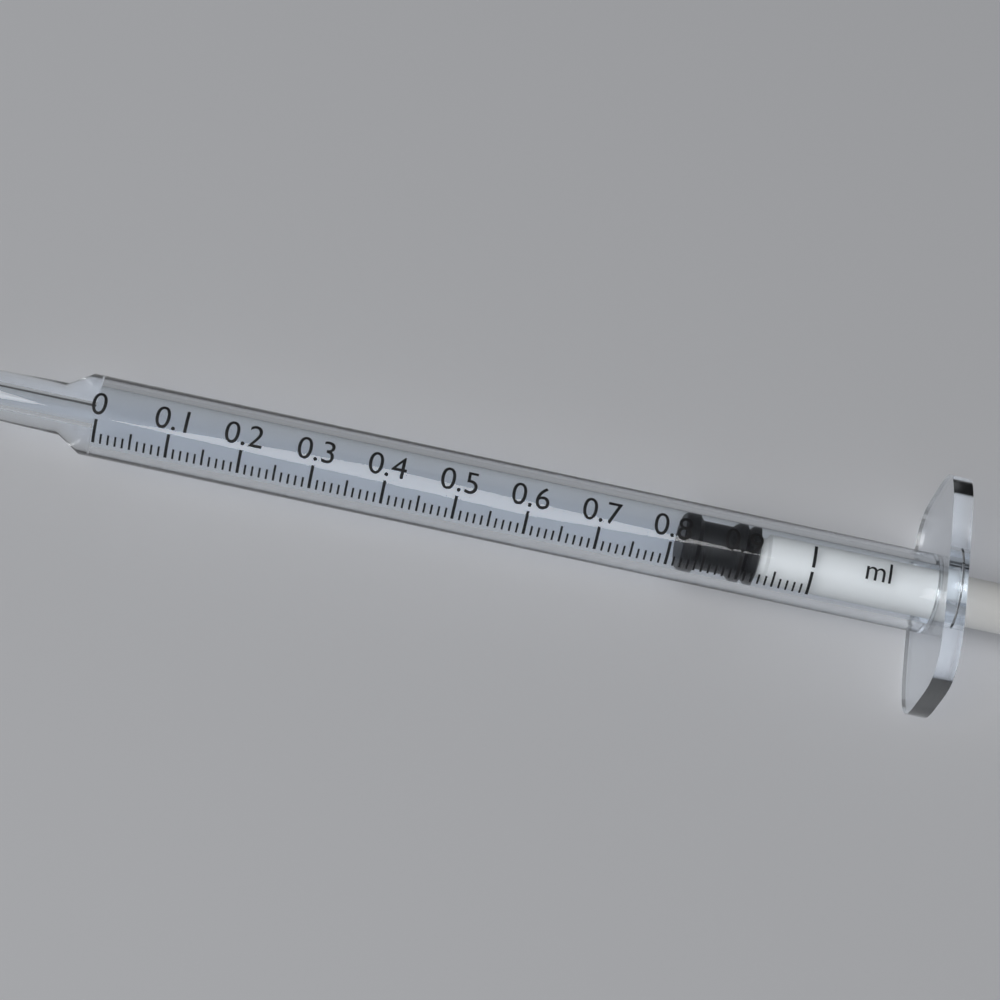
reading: 0.82 ml
